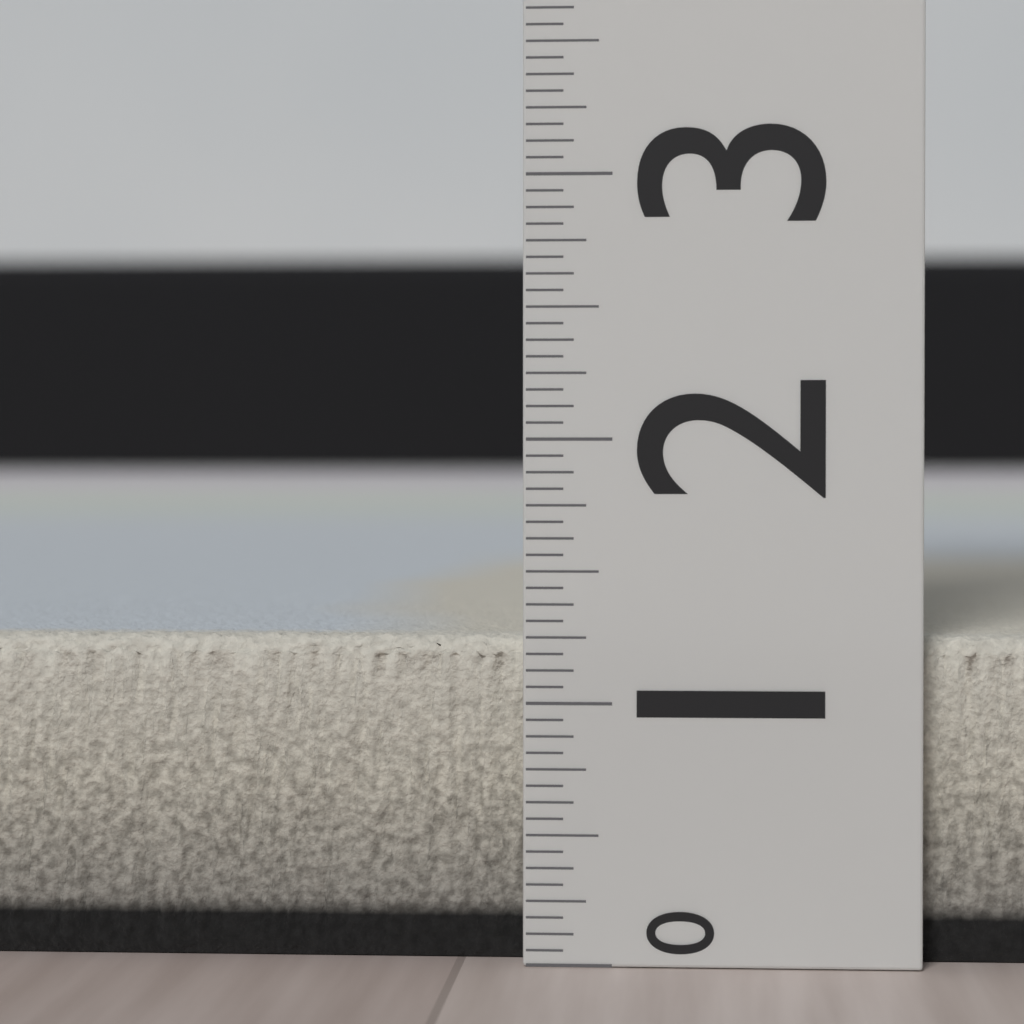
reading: 1.2500 (no unit)
